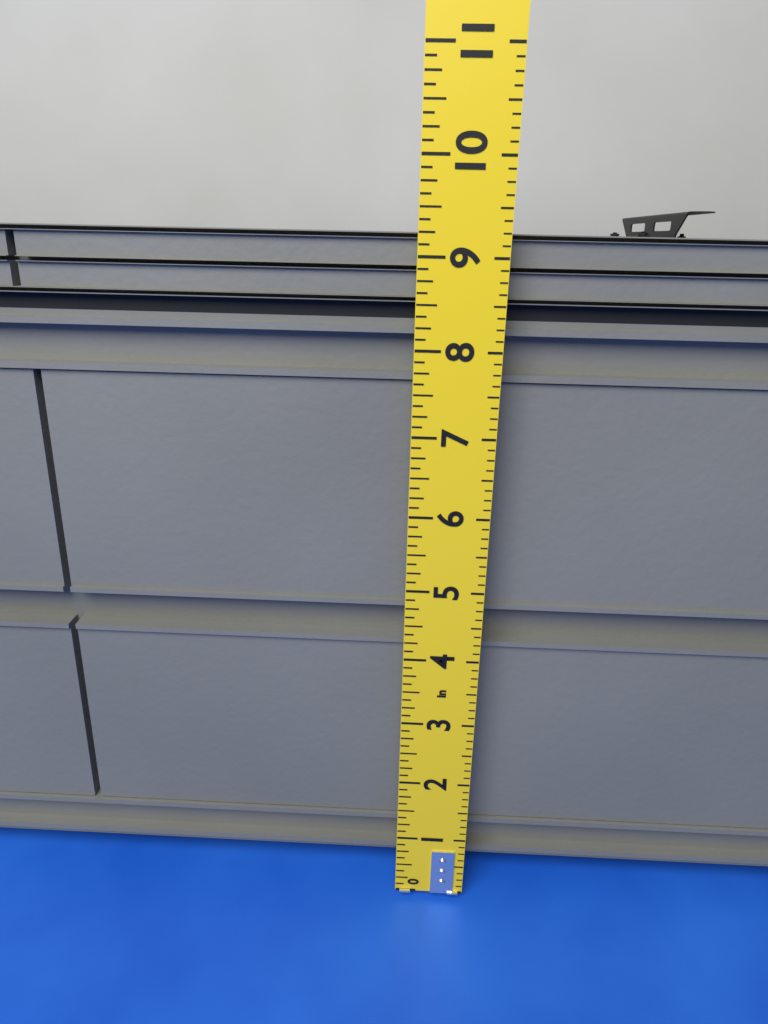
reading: 9.250 in
